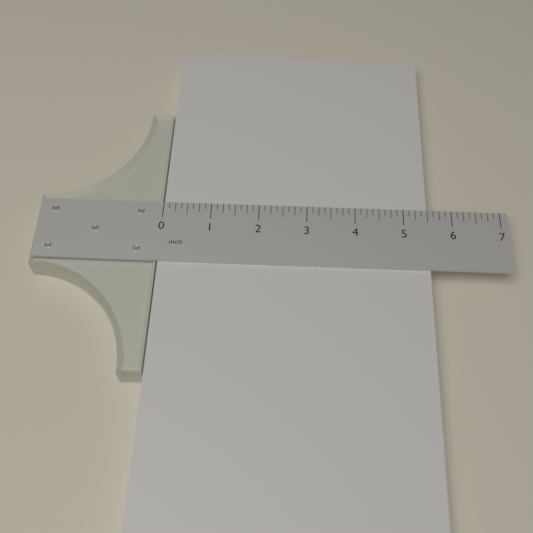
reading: 5.500 inch
